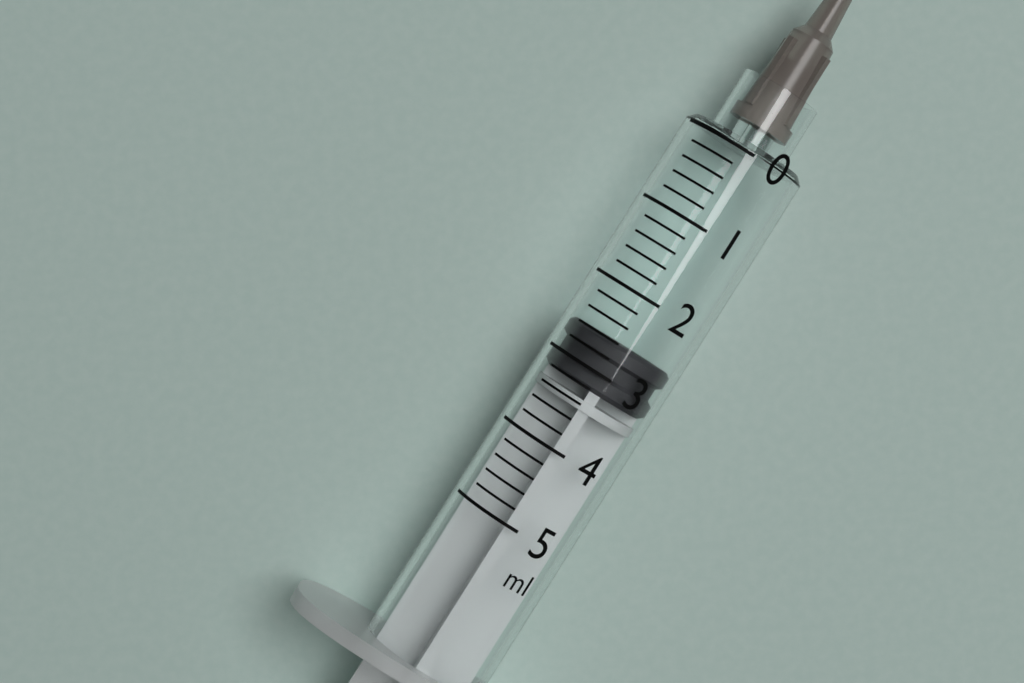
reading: 2.6 ml
